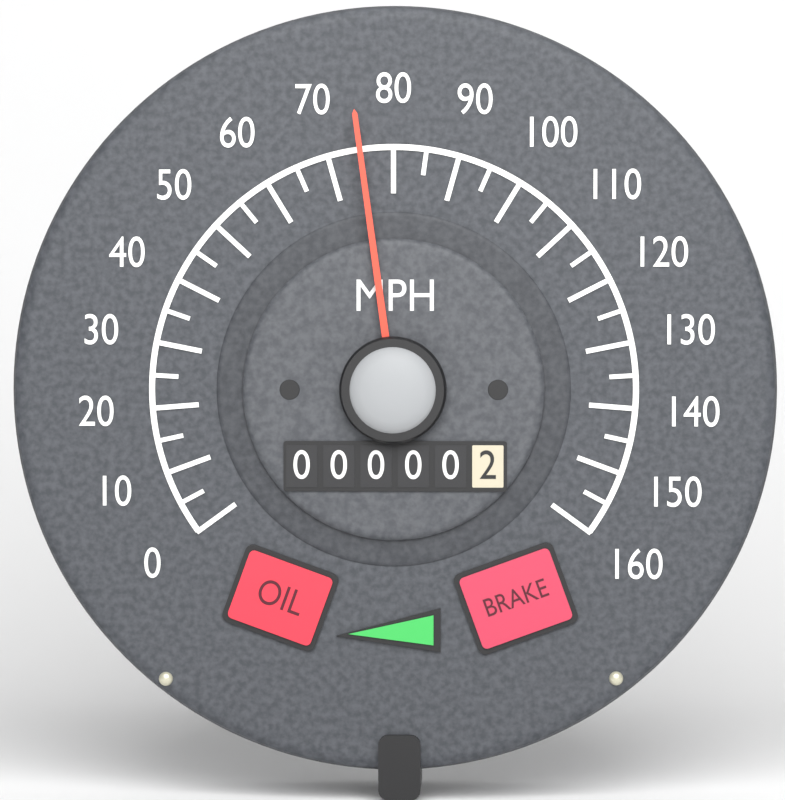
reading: 75 MPH
